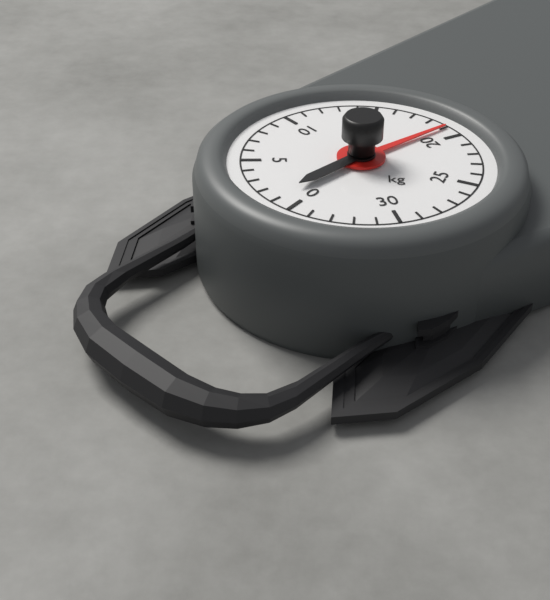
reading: 19 kg
